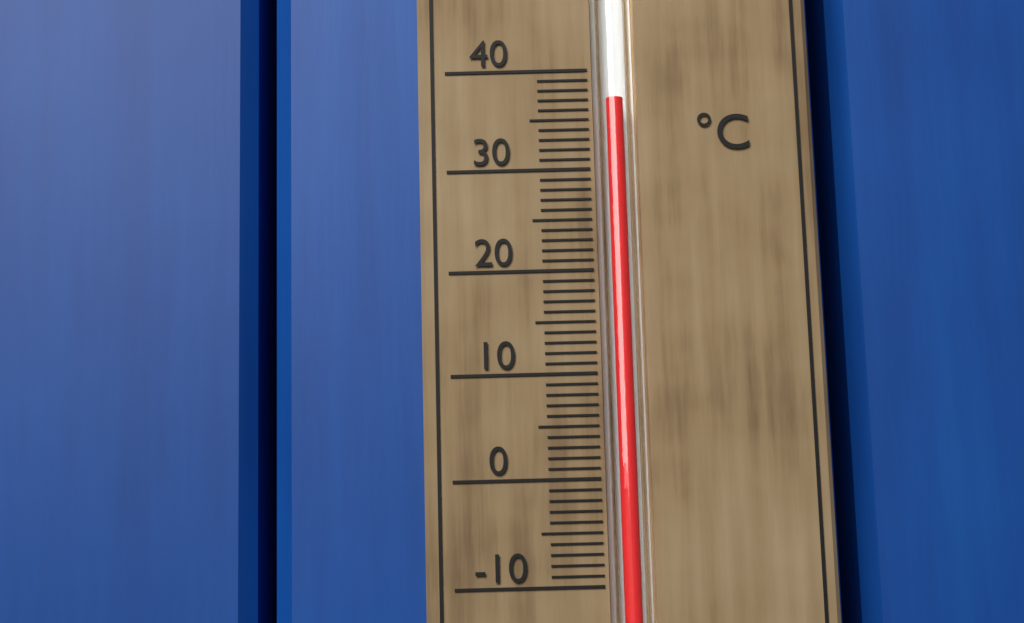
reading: 37 °C
